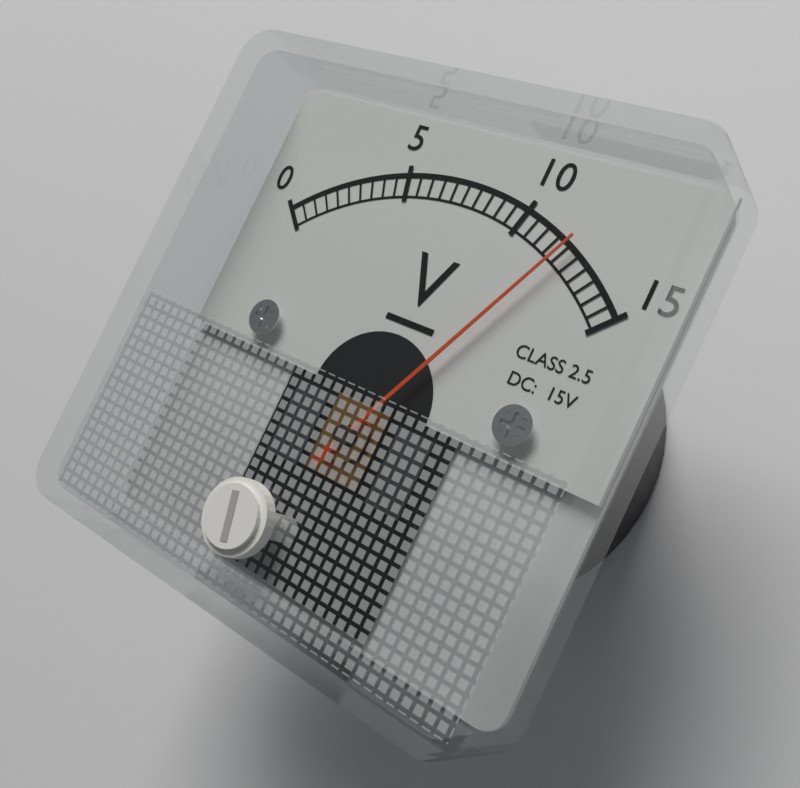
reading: 12.0 V
